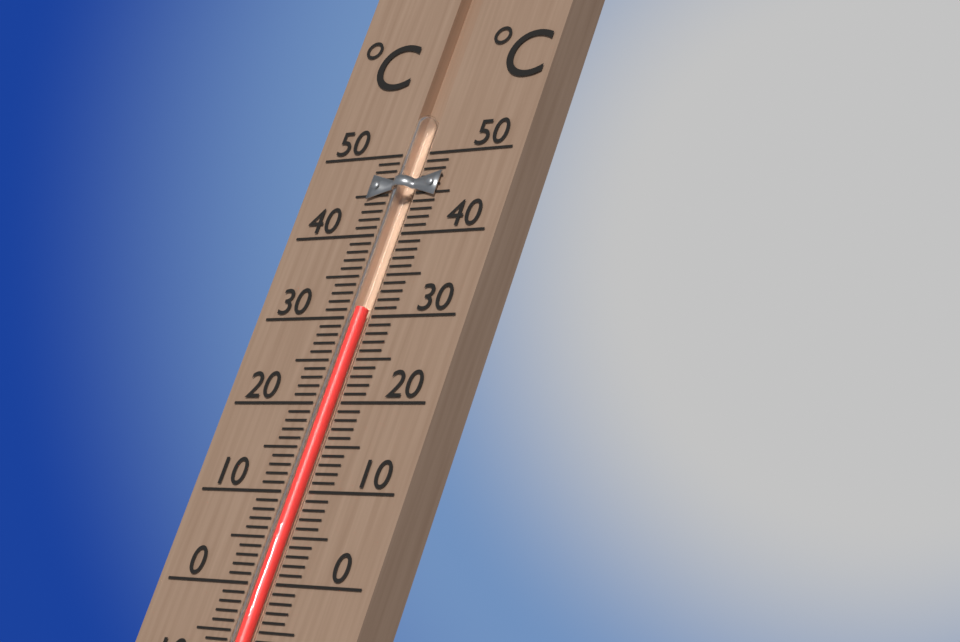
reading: 31 °C
